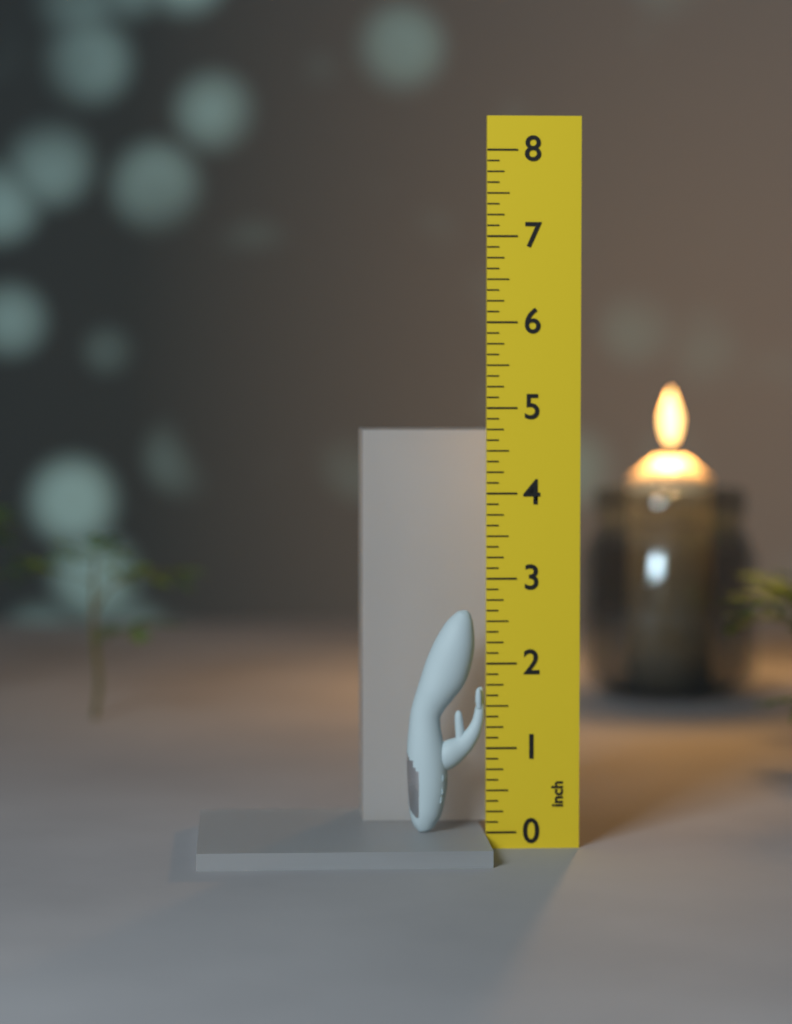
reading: 2.625 inch
